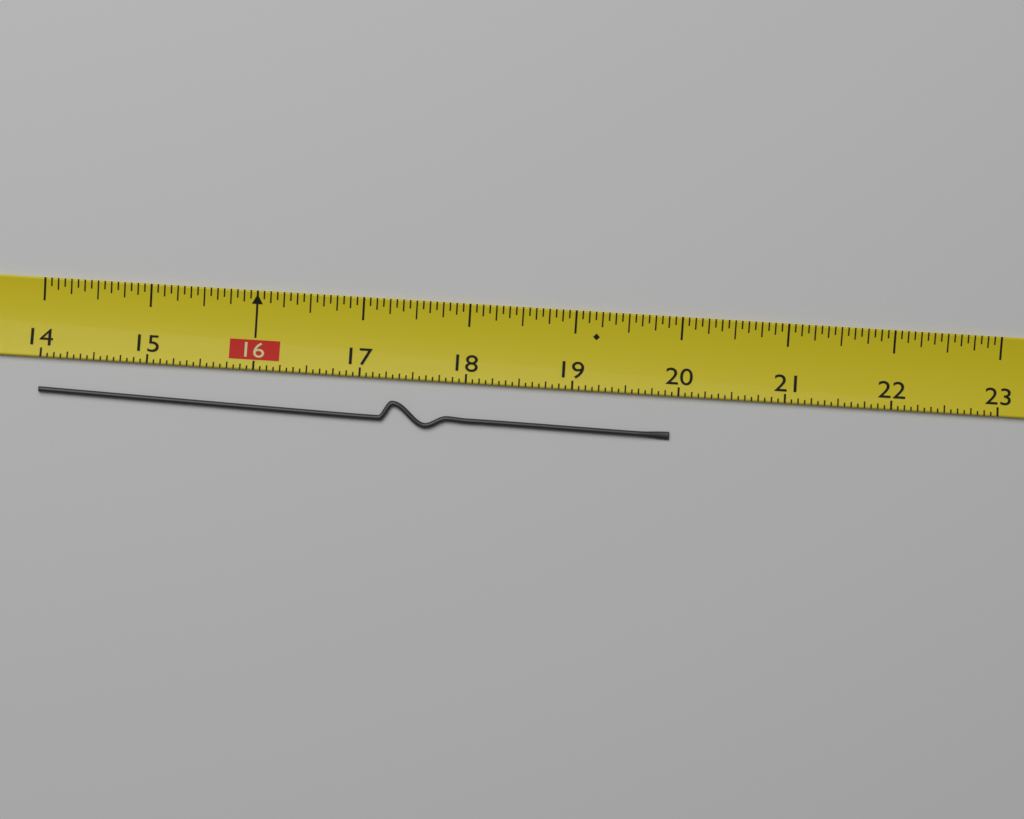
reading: 19.9375 (no unit)
